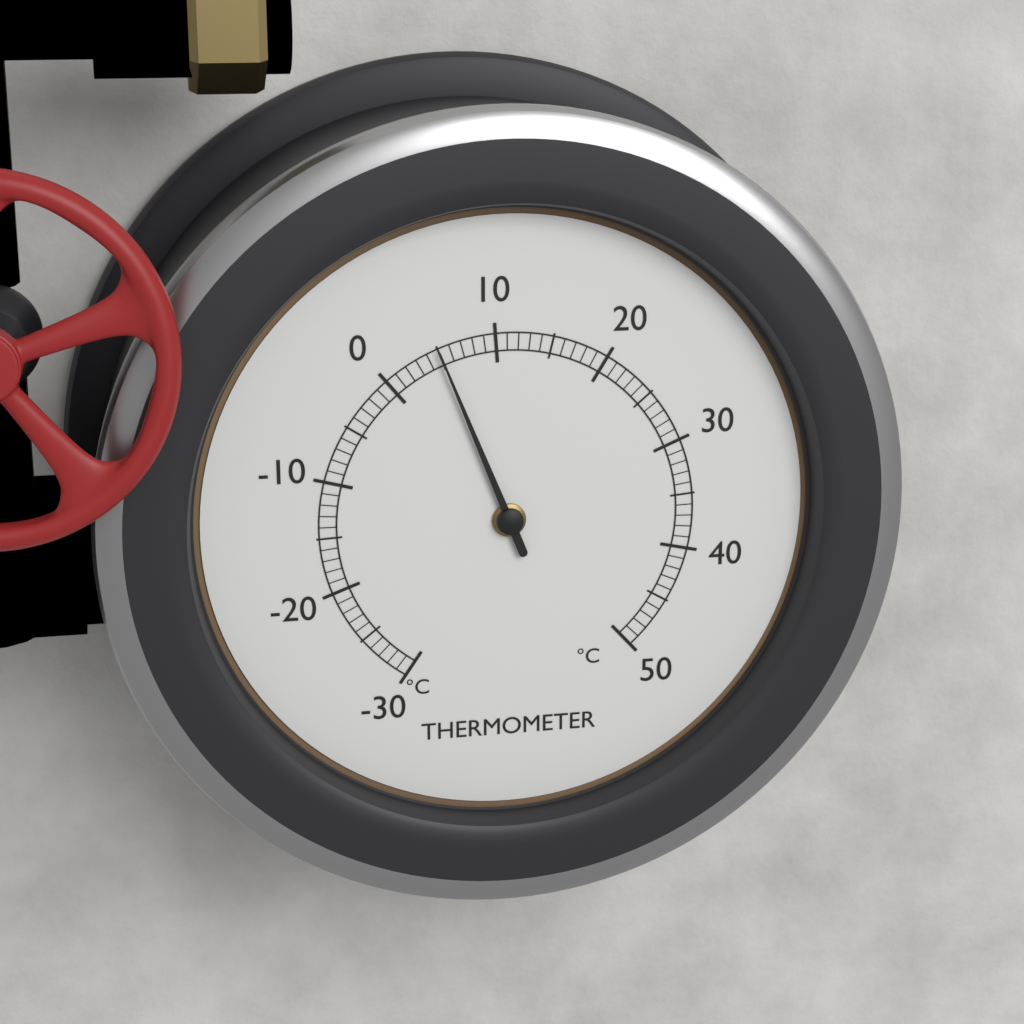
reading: 5 °C
